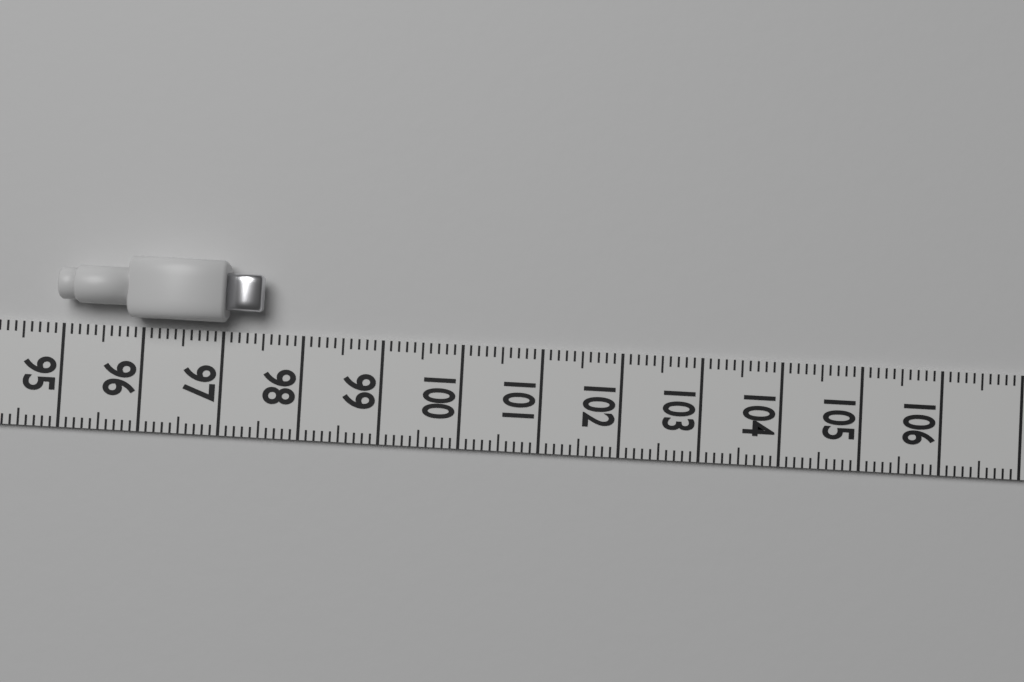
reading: 97.5 (no unit)
